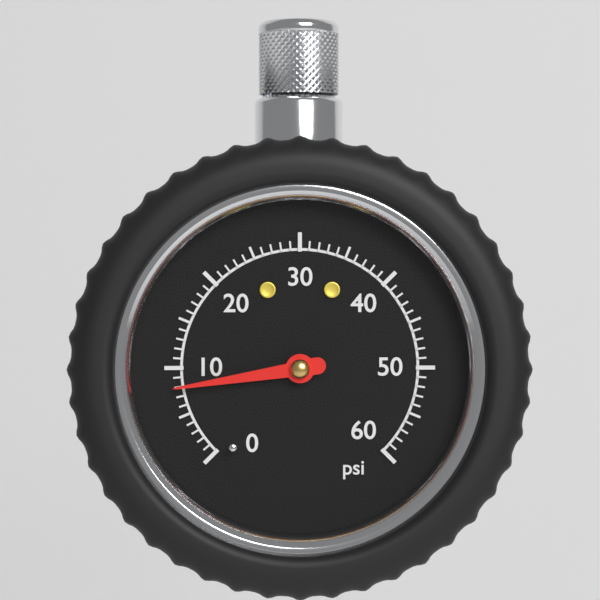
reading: 8 psi
